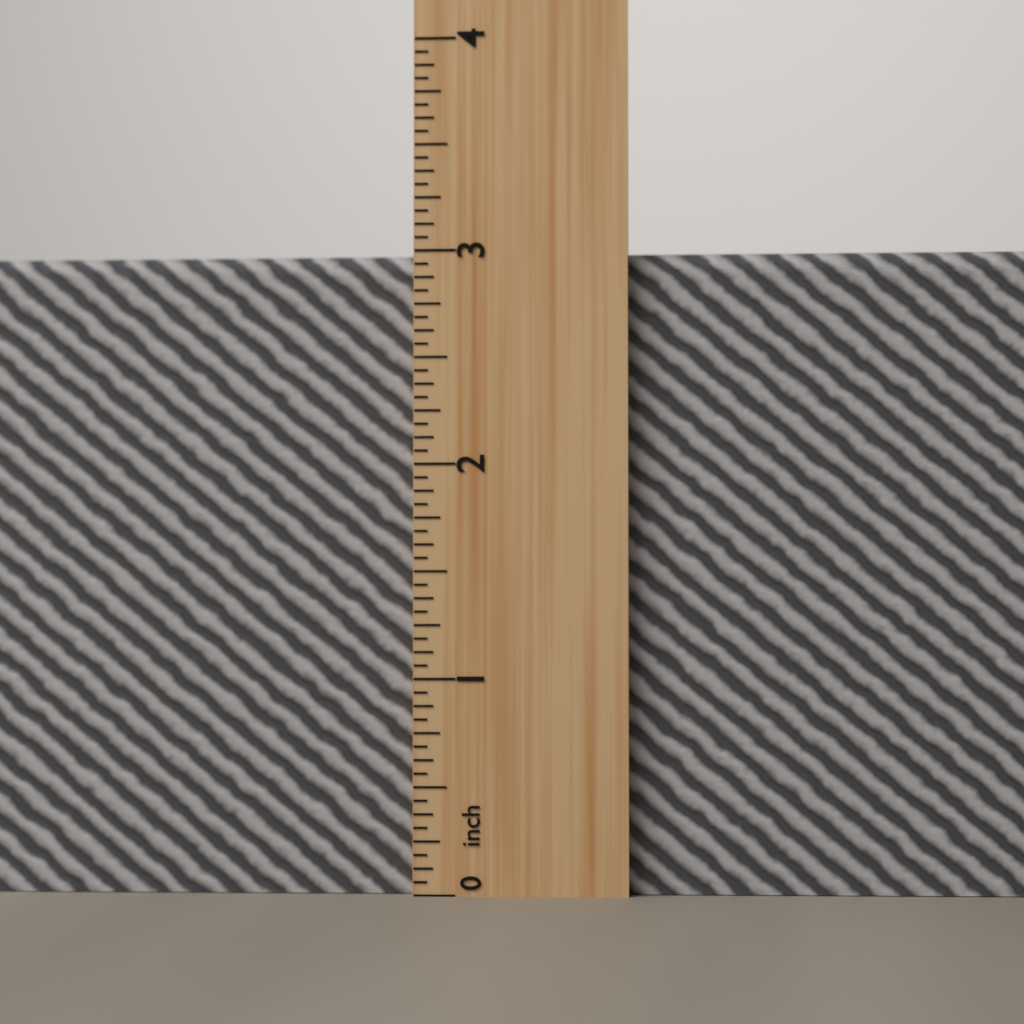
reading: 3.0000 inch
